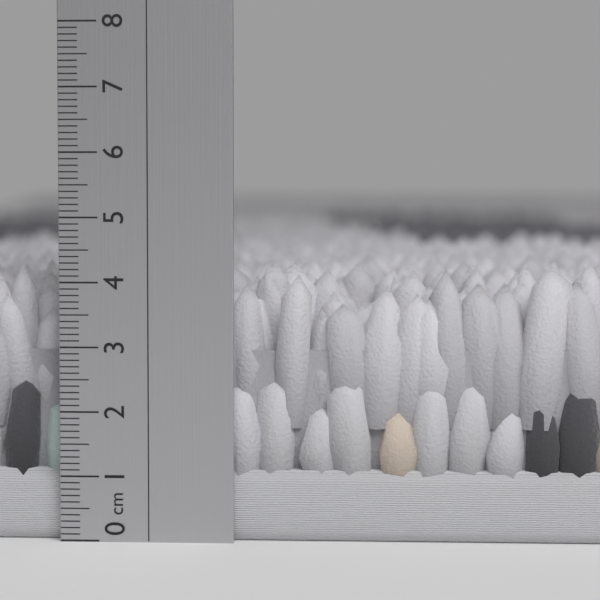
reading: 4.3 cm
